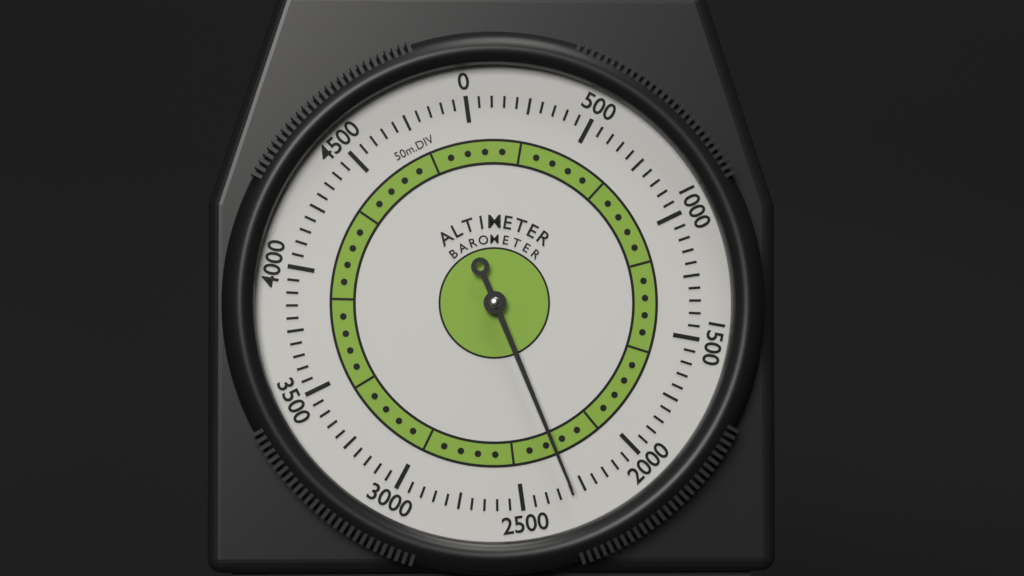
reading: 2300 m
